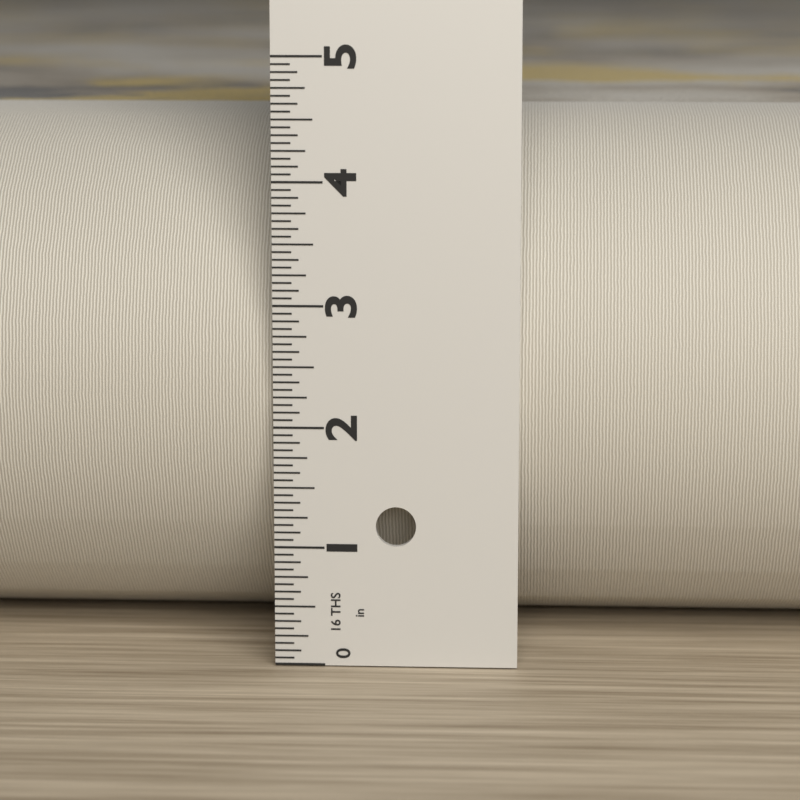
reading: 4.5000 in
